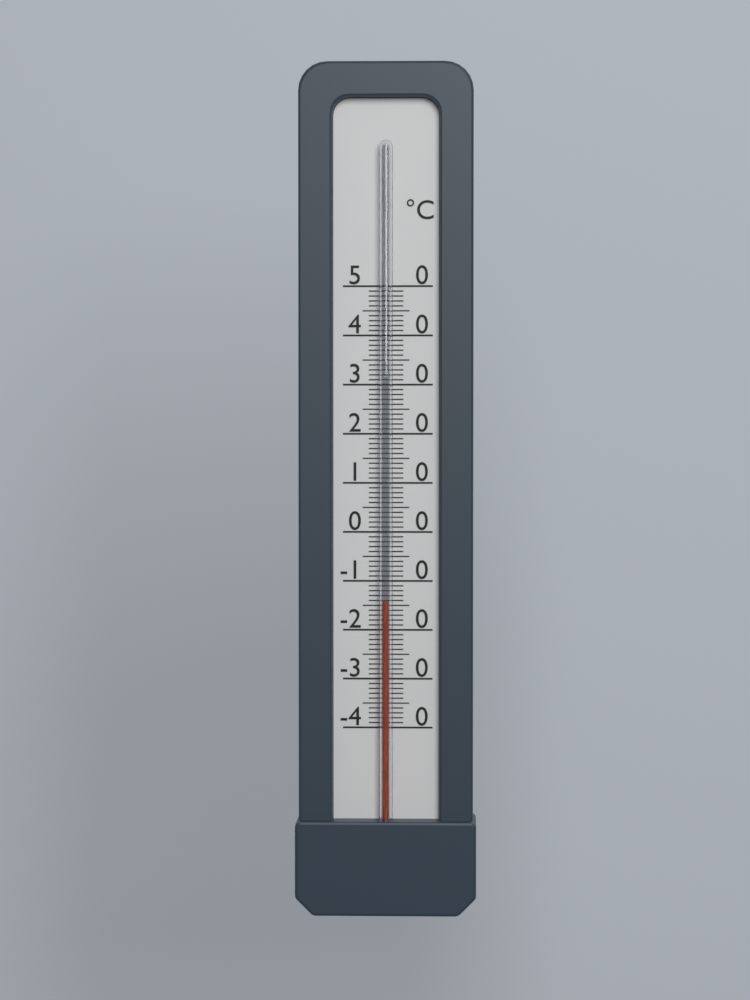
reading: -14 °C
